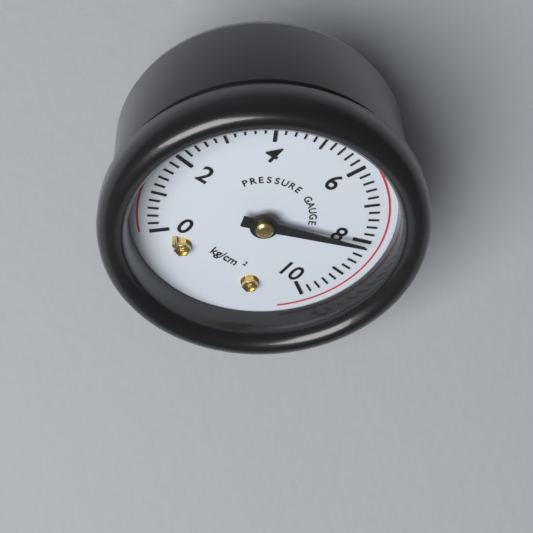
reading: 8.0 kg/cm²
